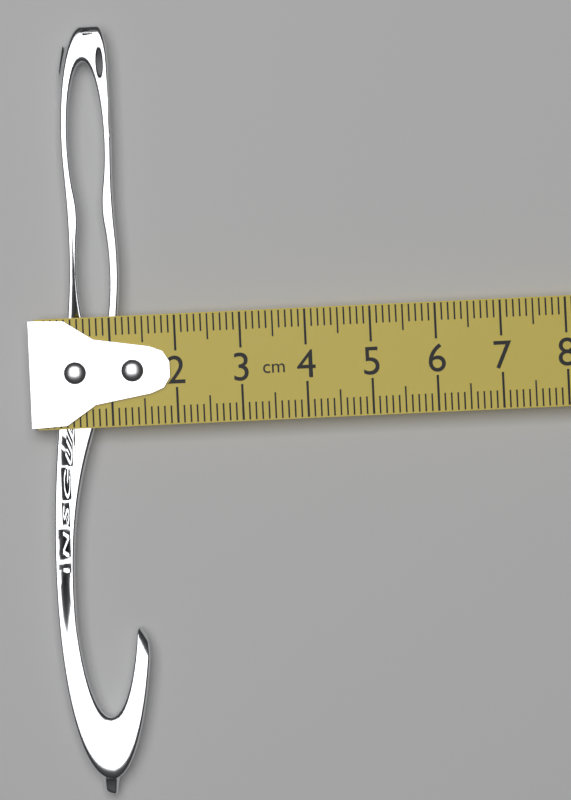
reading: 1.4 cm
